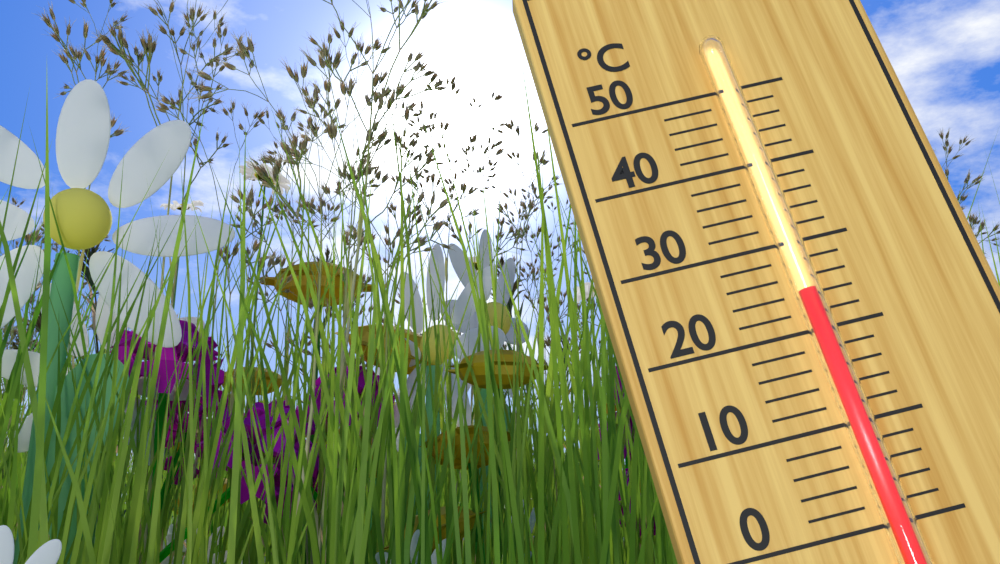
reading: 24 °C
